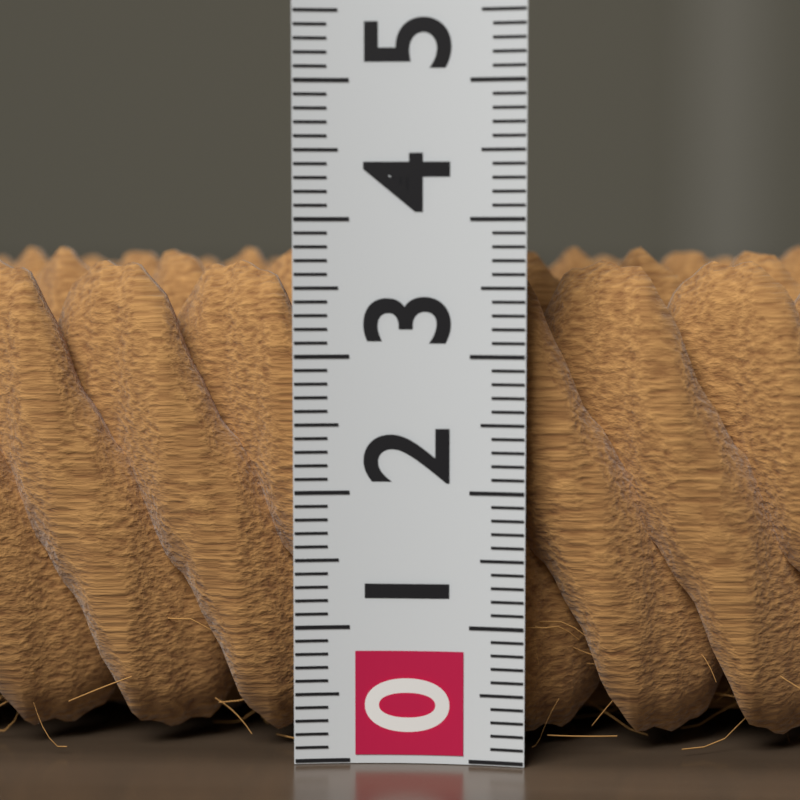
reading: 3.8 (no unit)
